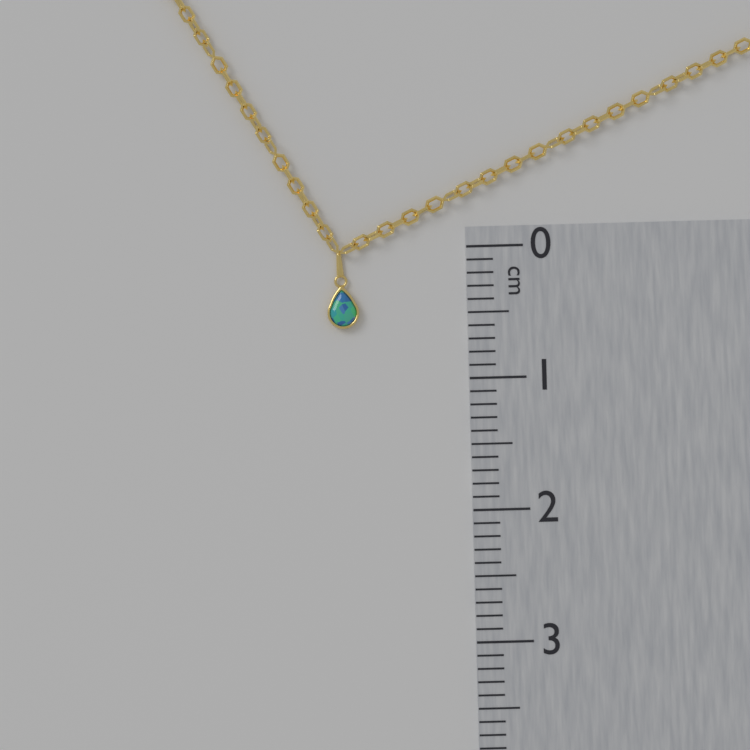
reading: 0.6 cm
